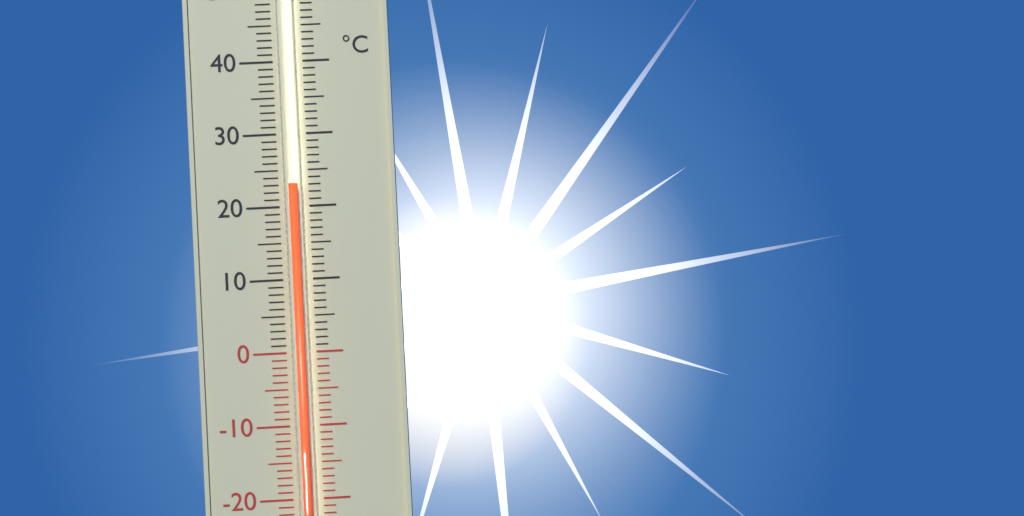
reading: 23 °C
